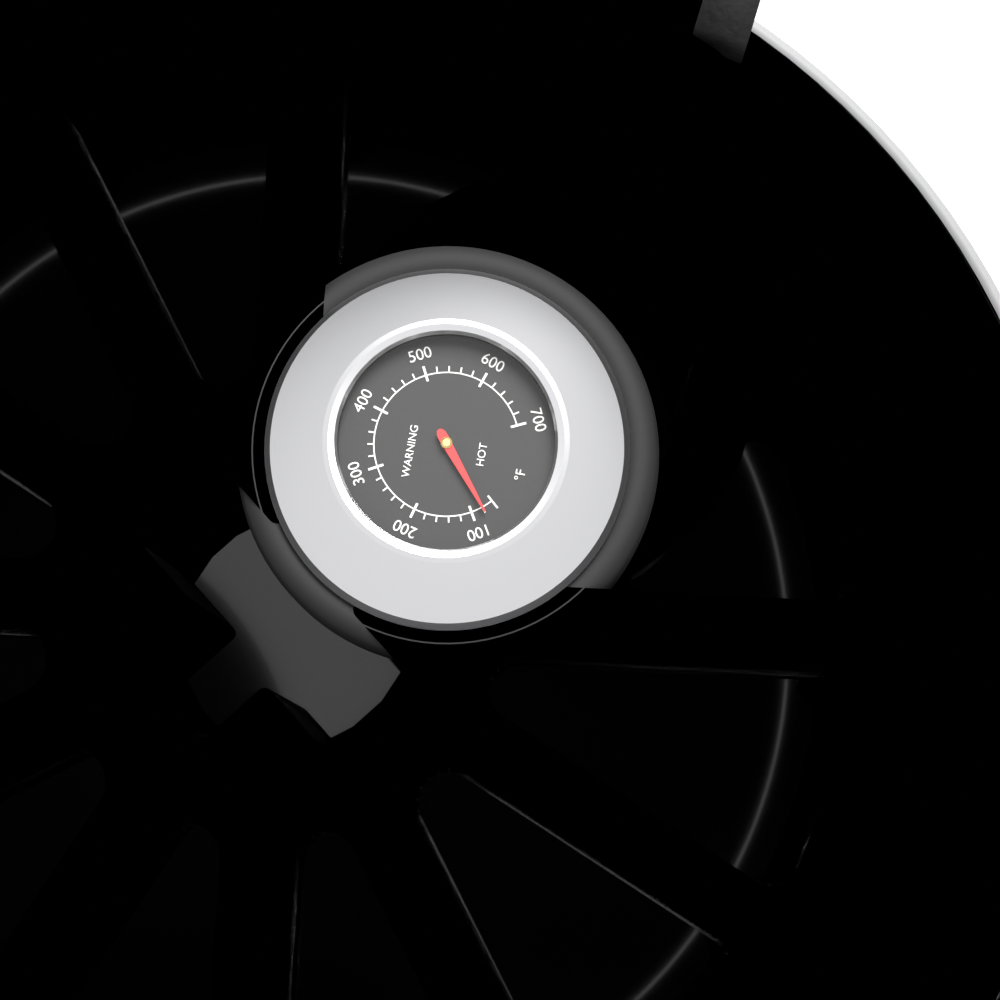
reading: 80 °F
